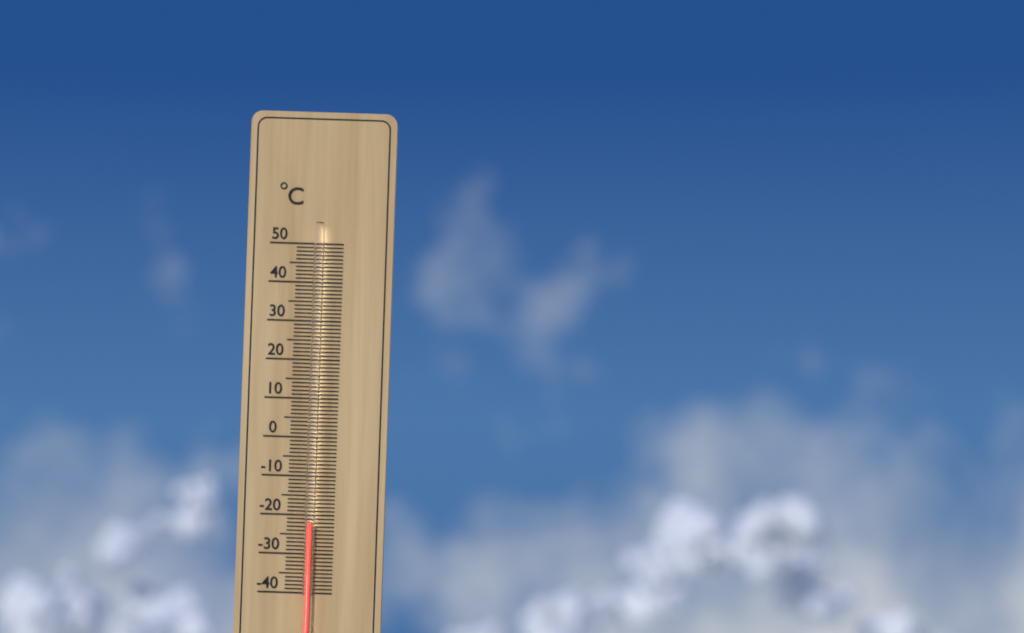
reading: -22 °C
